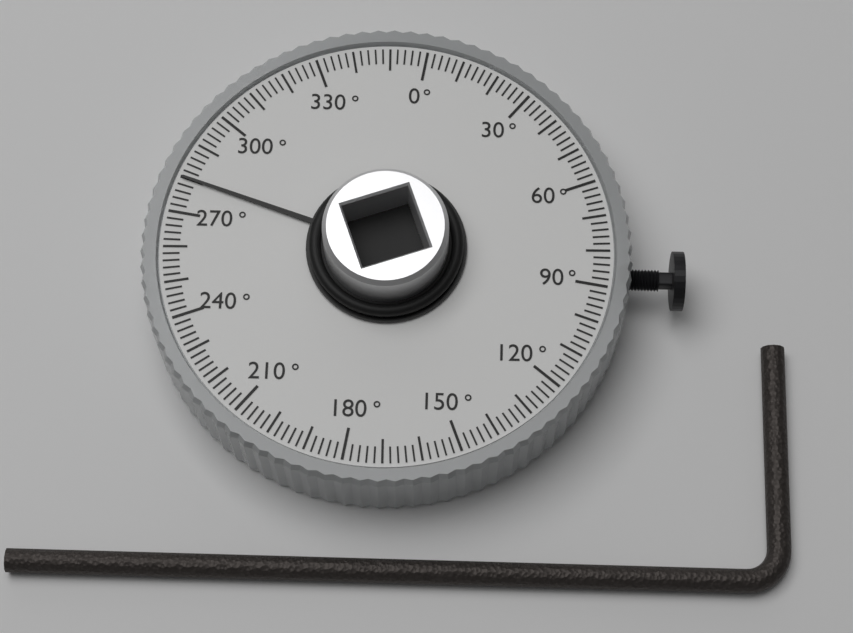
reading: 280 °
